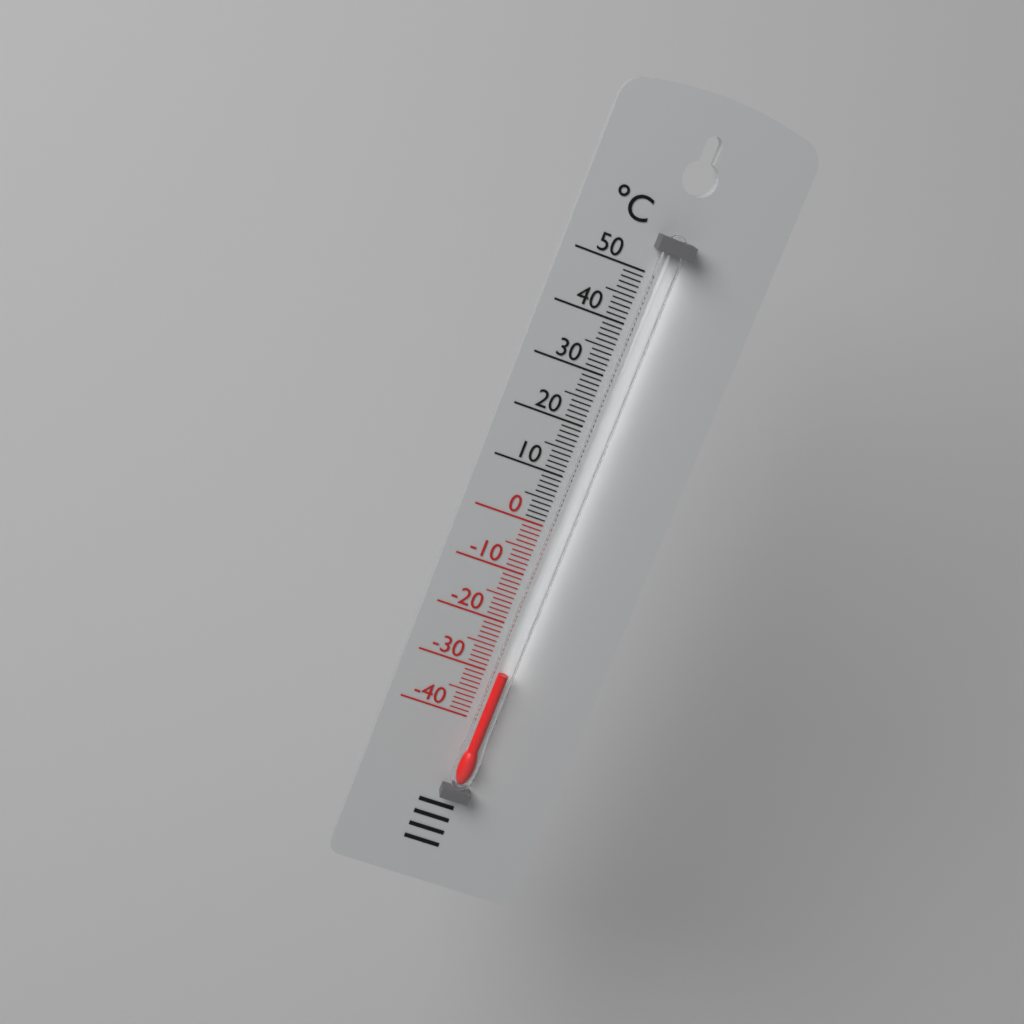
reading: -29 °C
